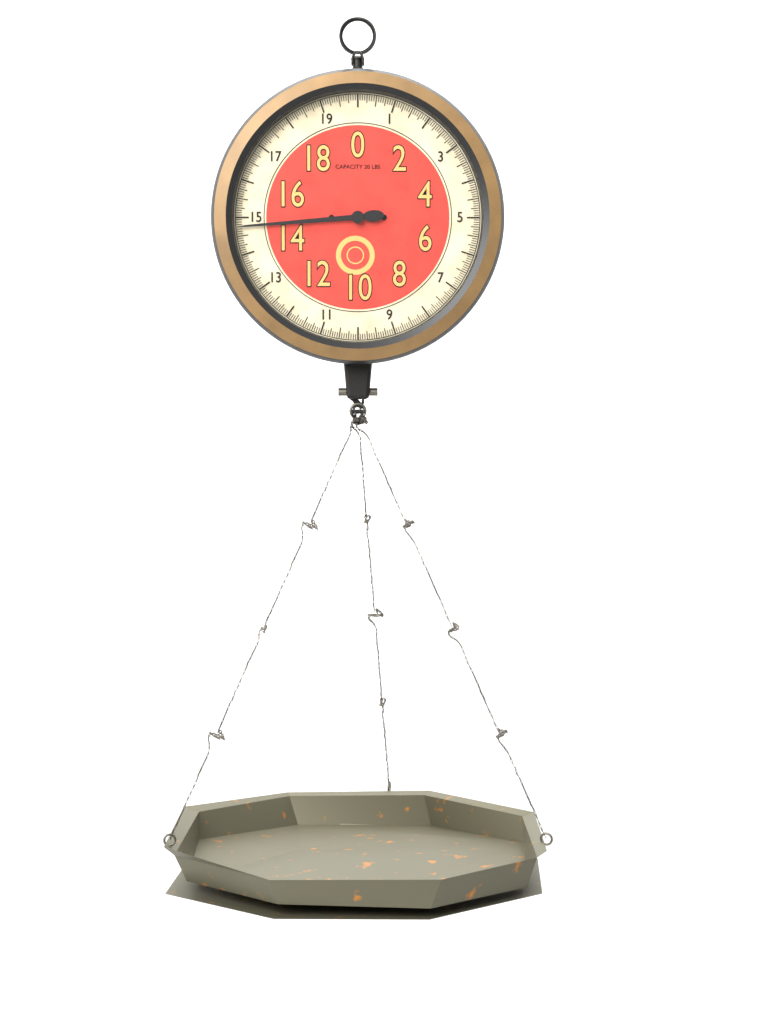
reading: 14.7500 lbs
